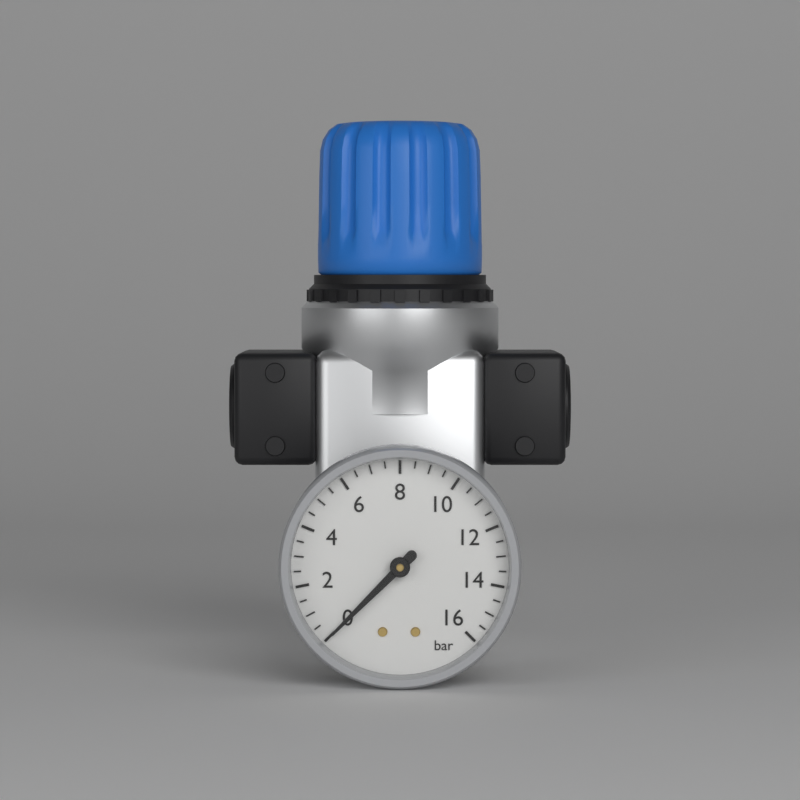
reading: 0.0 bar
